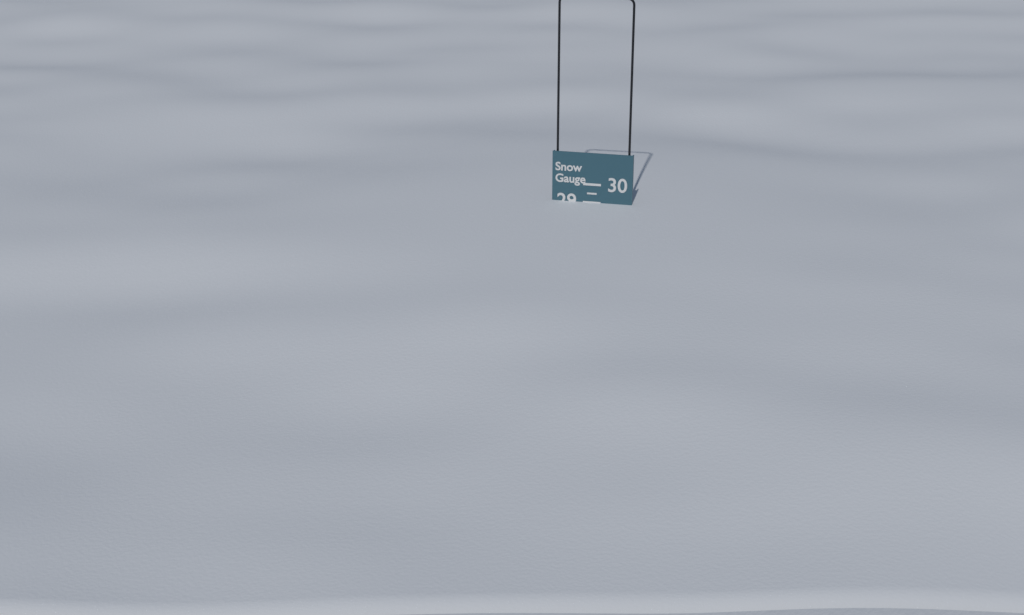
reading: 29.0 (no unit)
